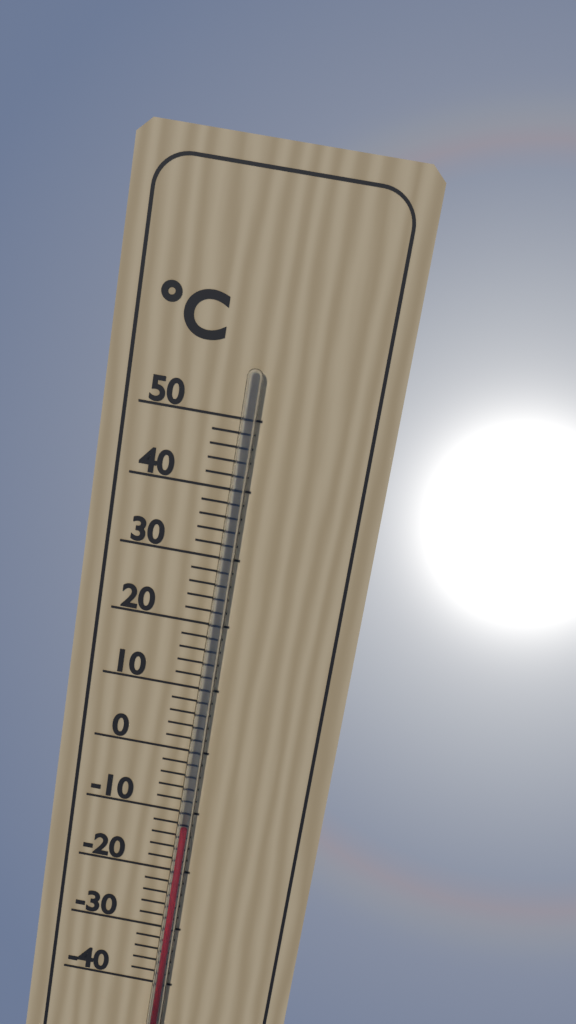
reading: -12 °C
